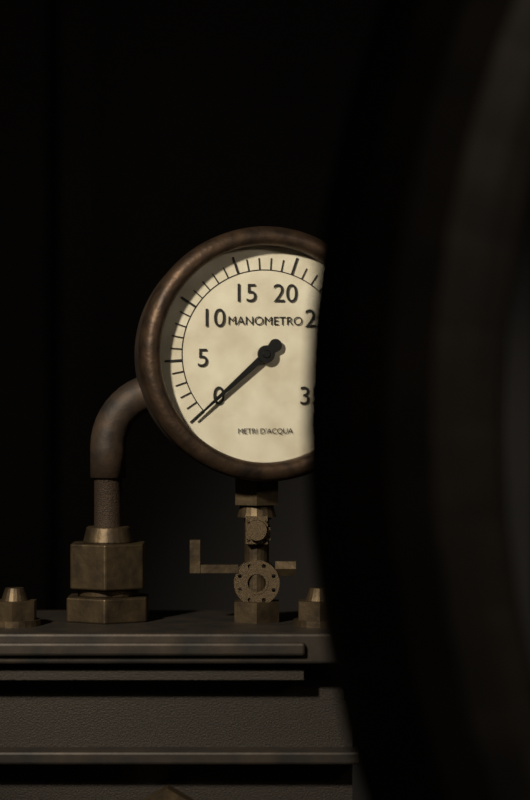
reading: 0 metri d'acqua
